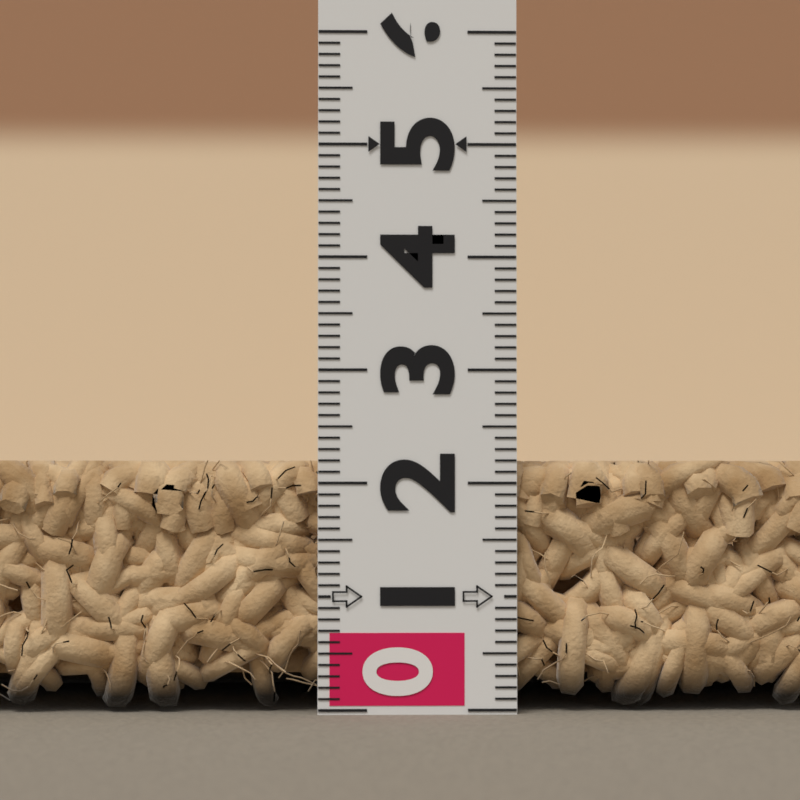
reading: 2.2 (no unit)
